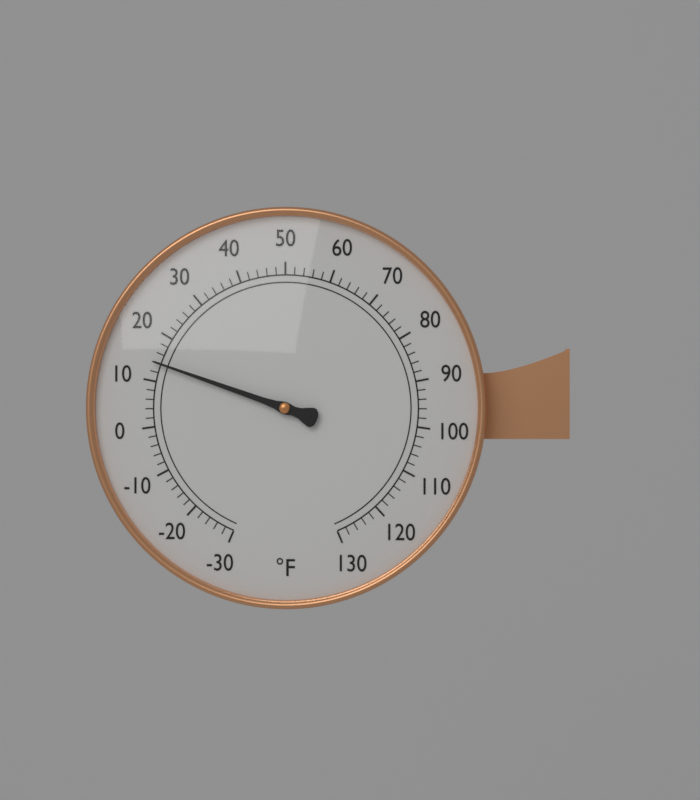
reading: 14 °F
